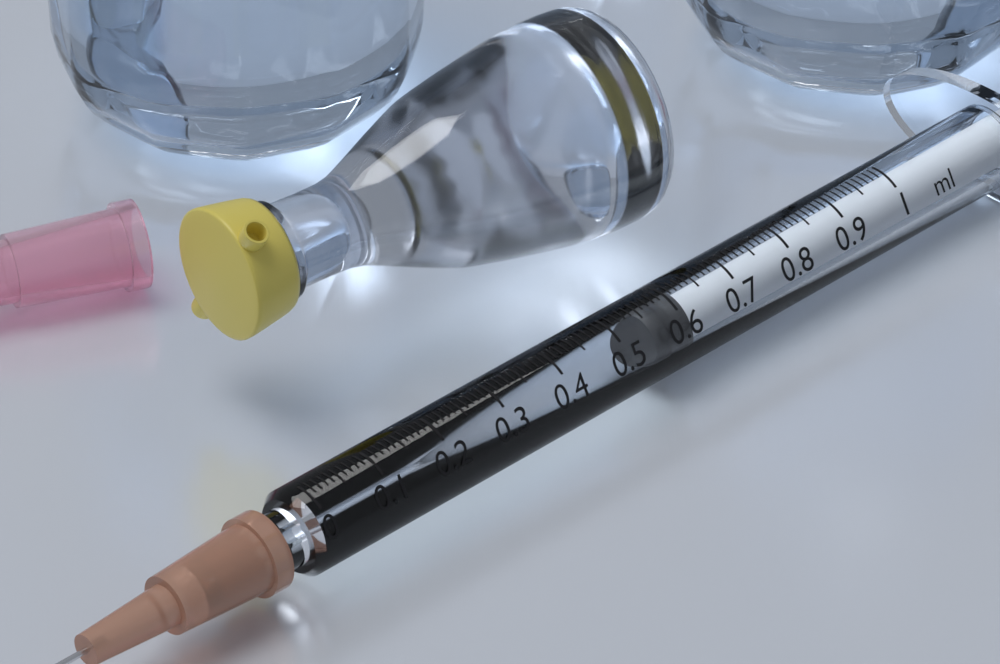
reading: 0.56 ml
